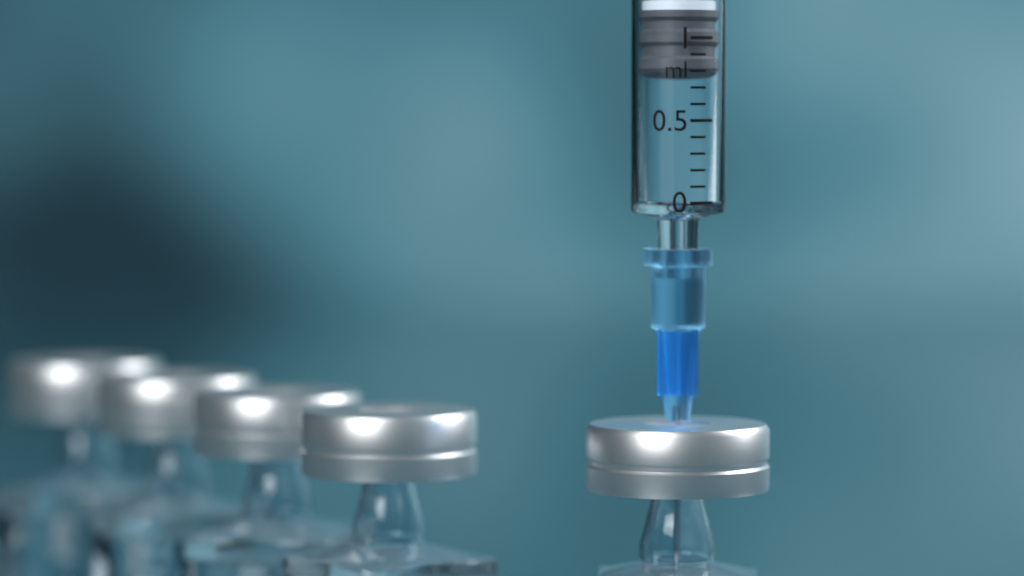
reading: 0.8 ml
